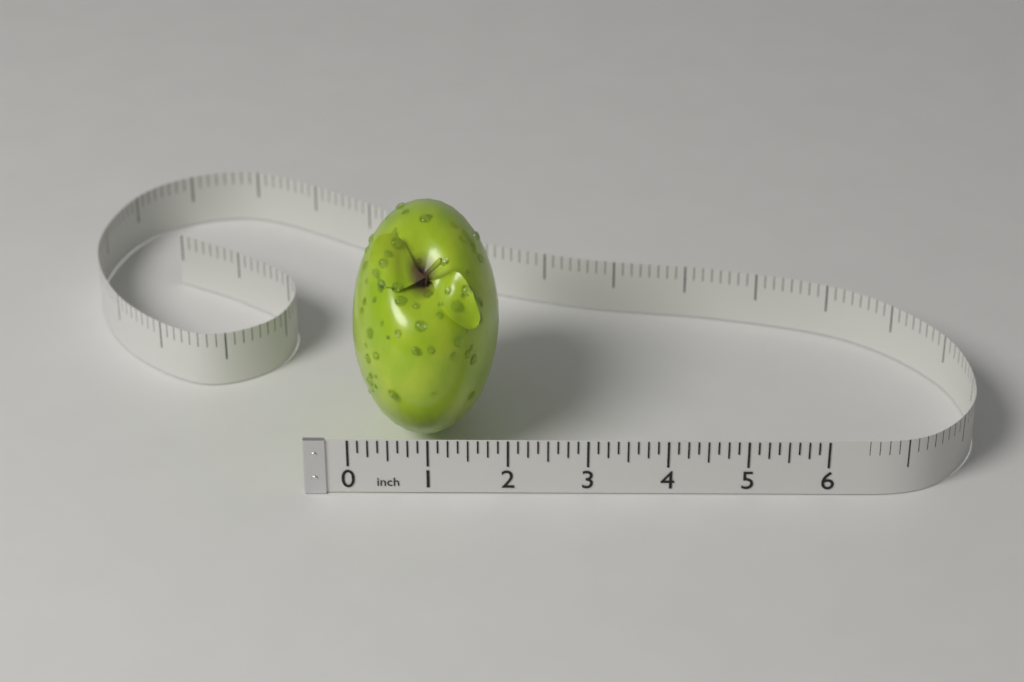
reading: 1.875 in
